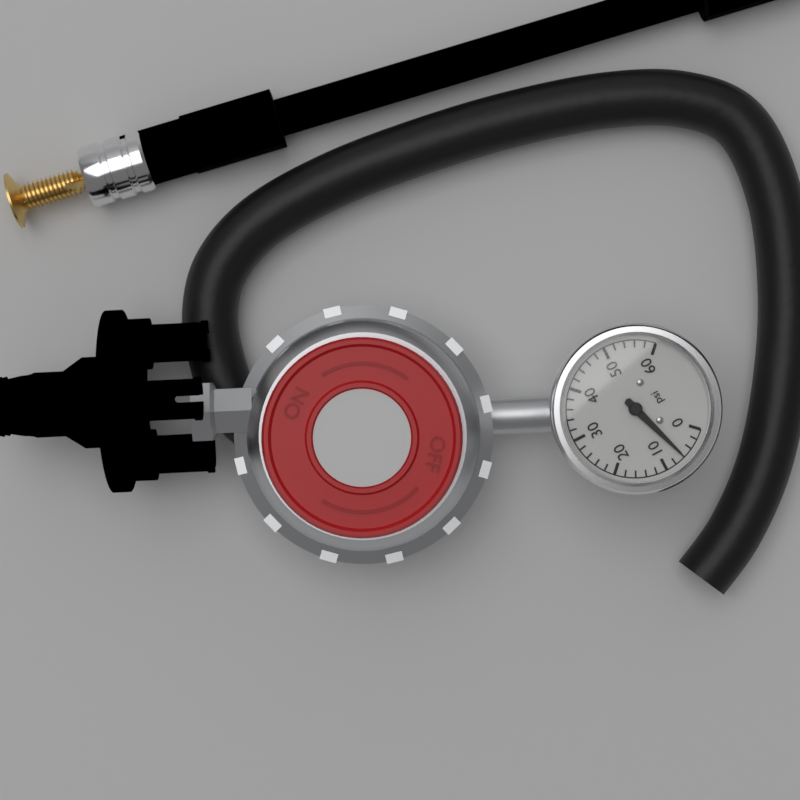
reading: 6 psi
